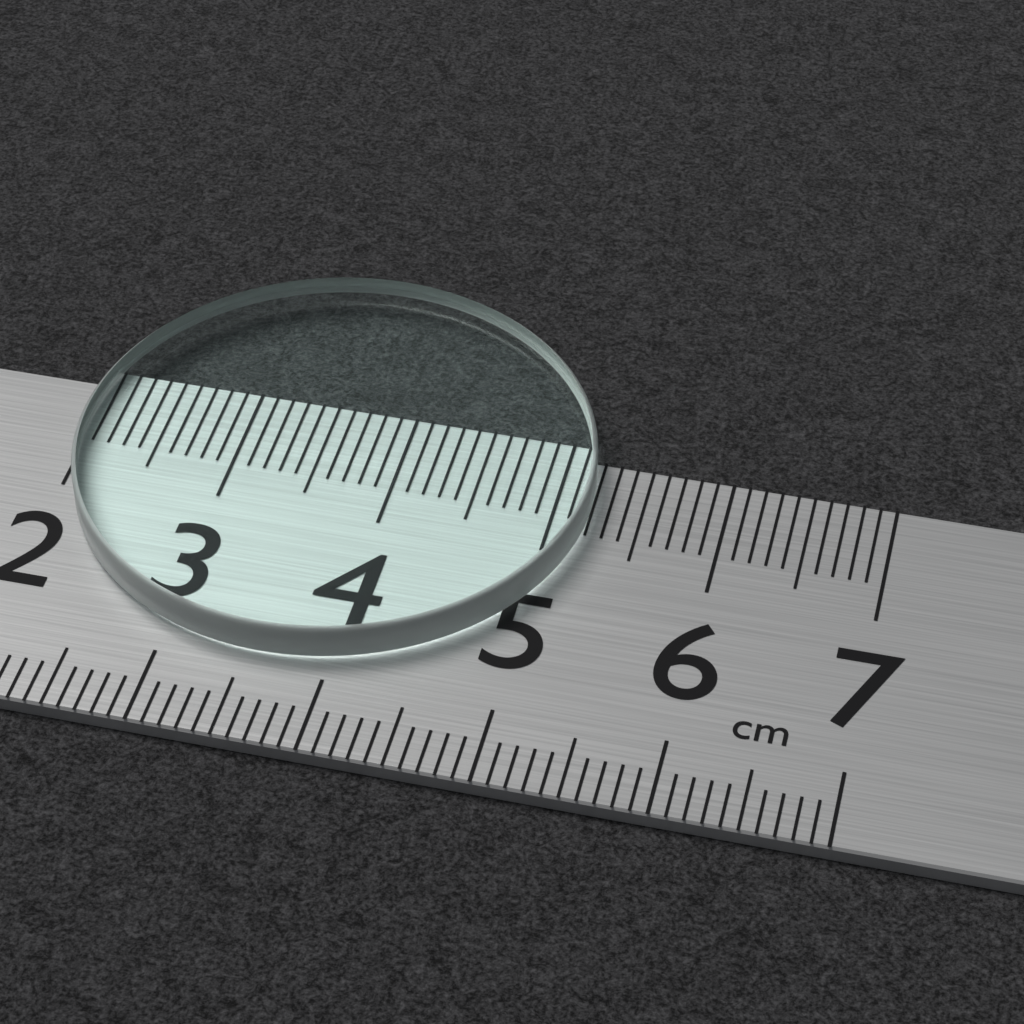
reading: 5.2 cm
